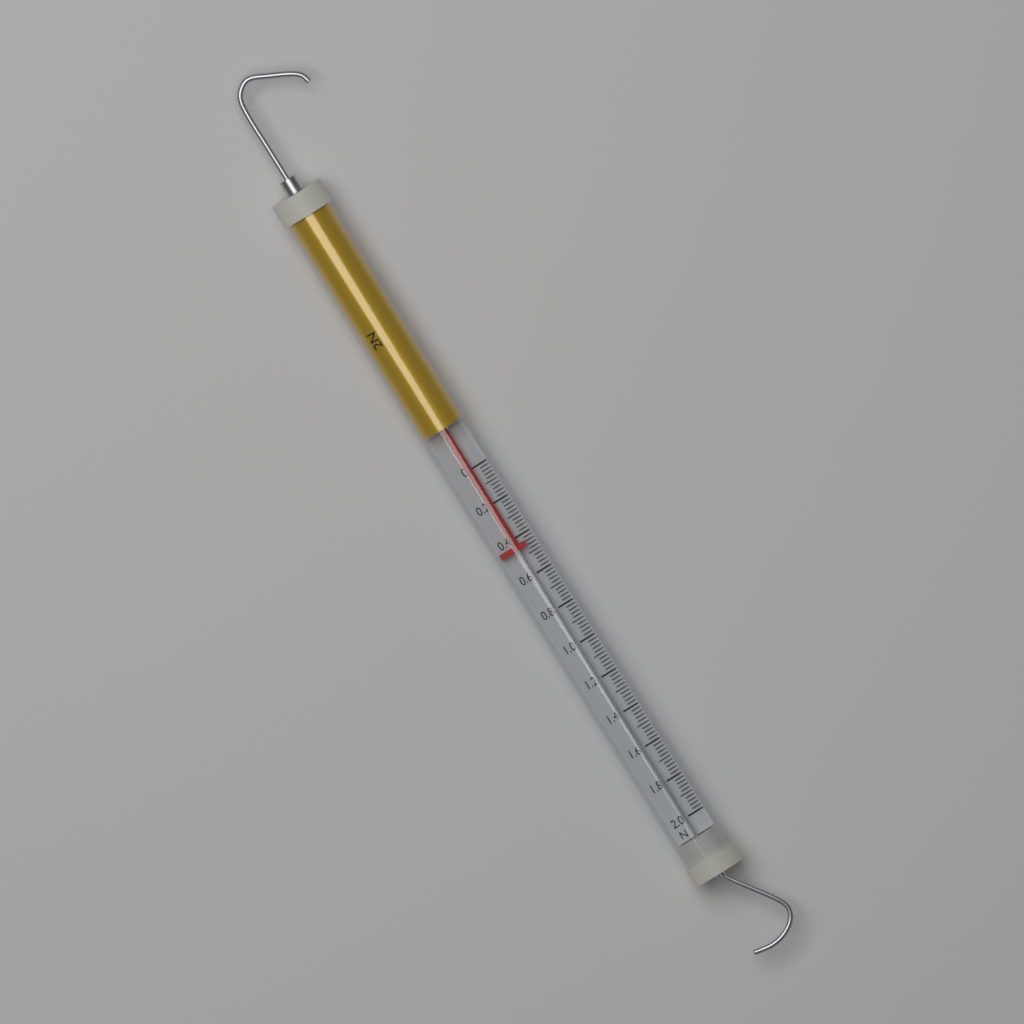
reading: 0.46 N
